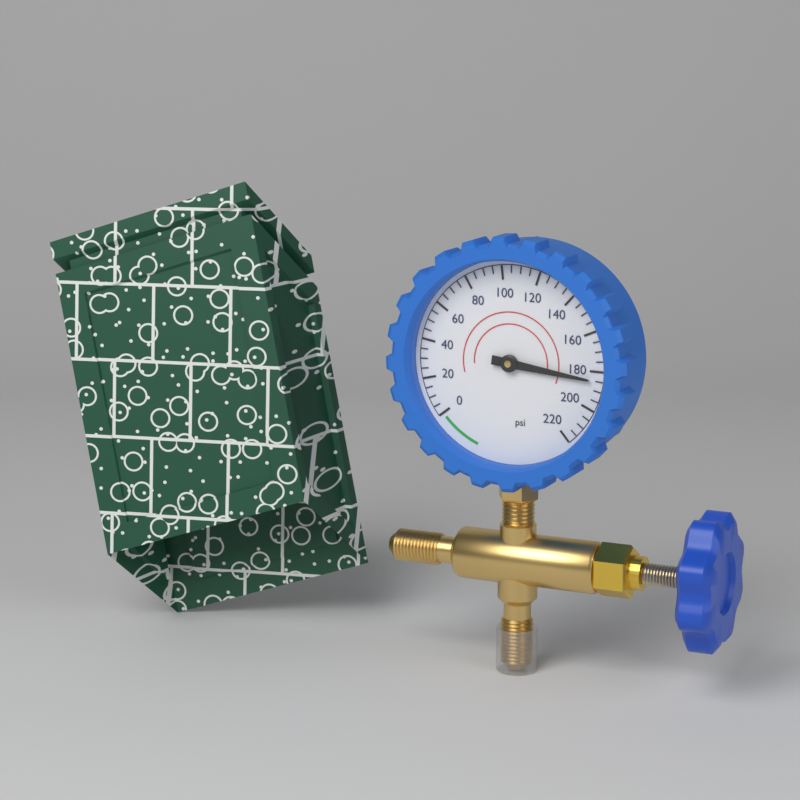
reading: 185 psi
